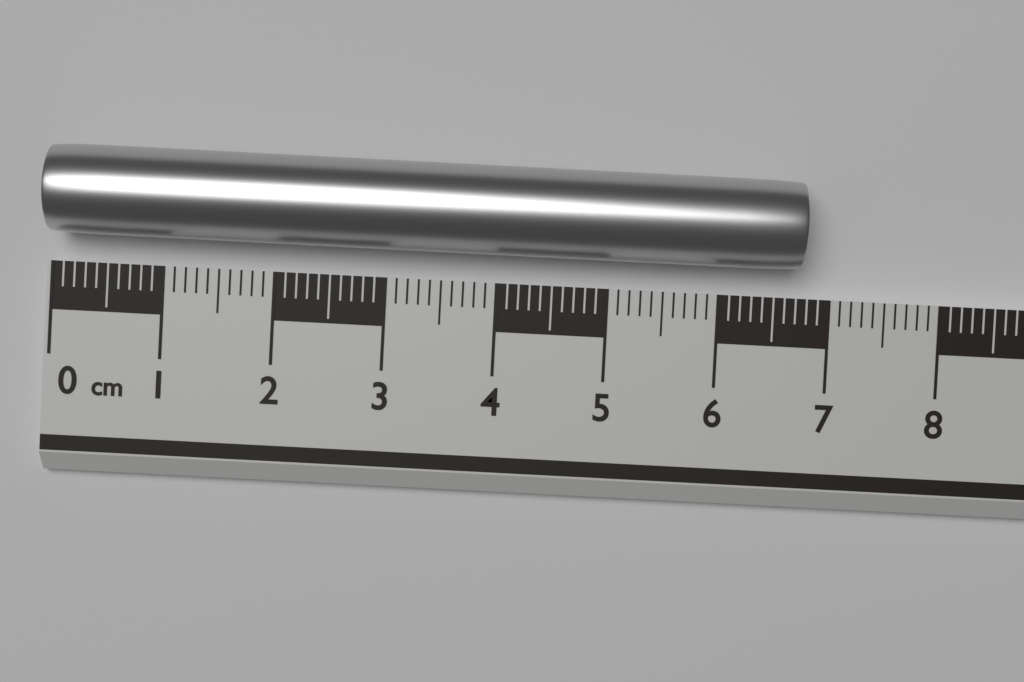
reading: 6.7 cm
